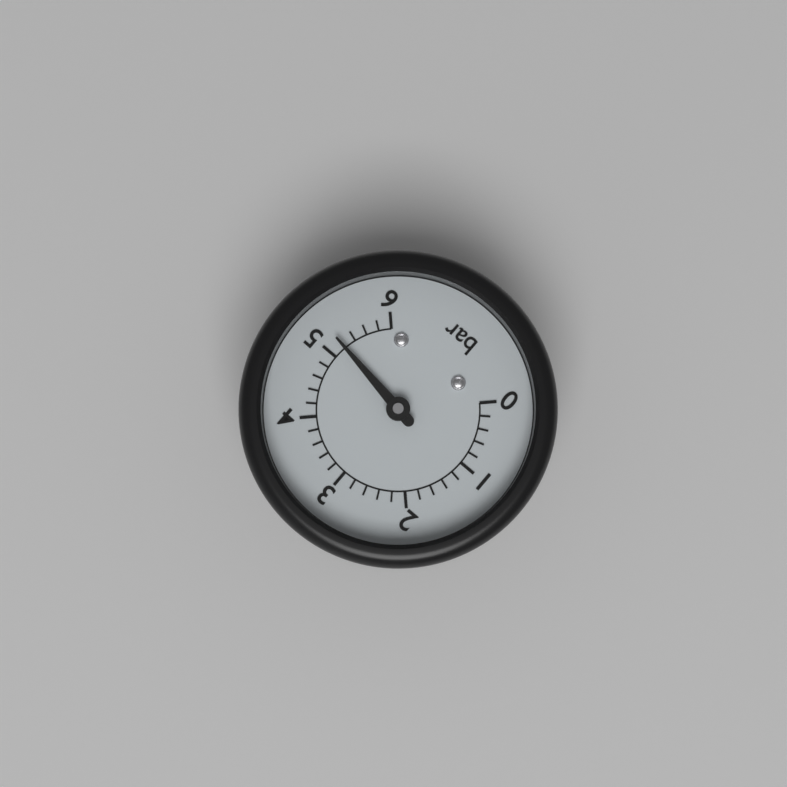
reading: 5.2 bar
